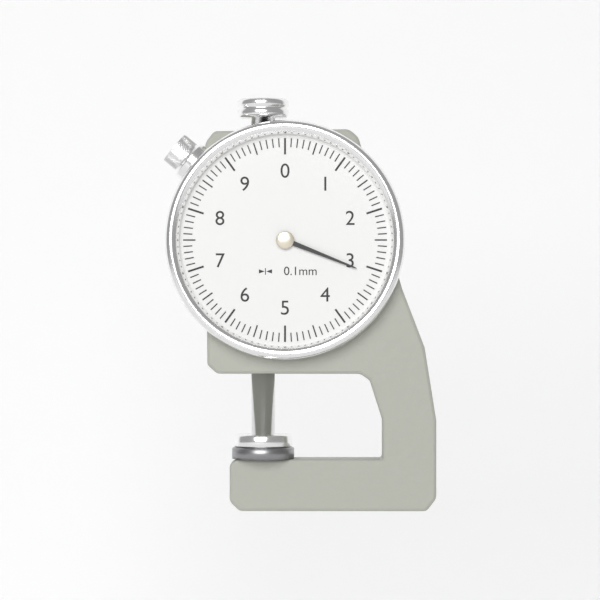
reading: 3.1 mm
